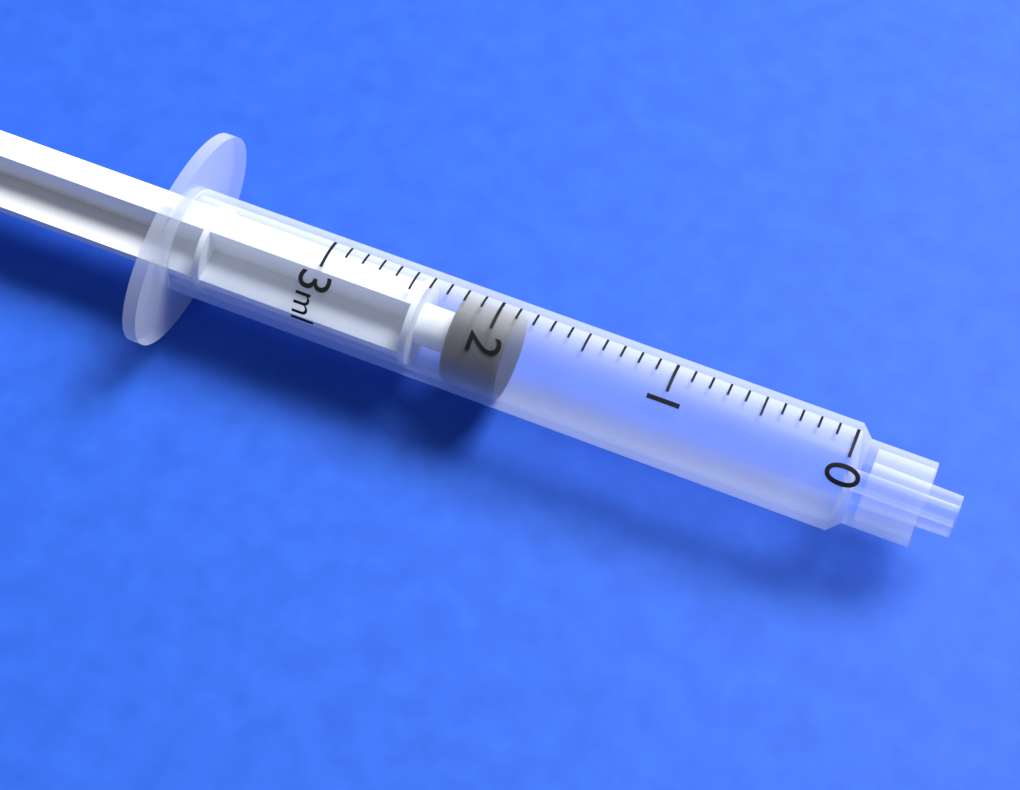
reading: 1.9 ml
